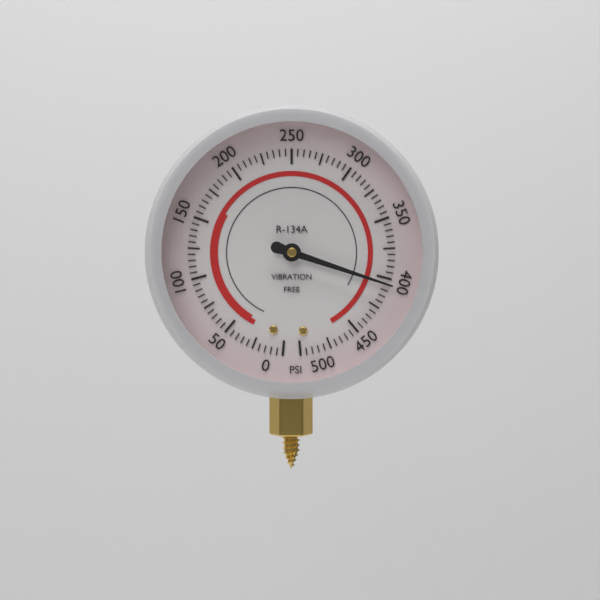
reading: 405 psi
